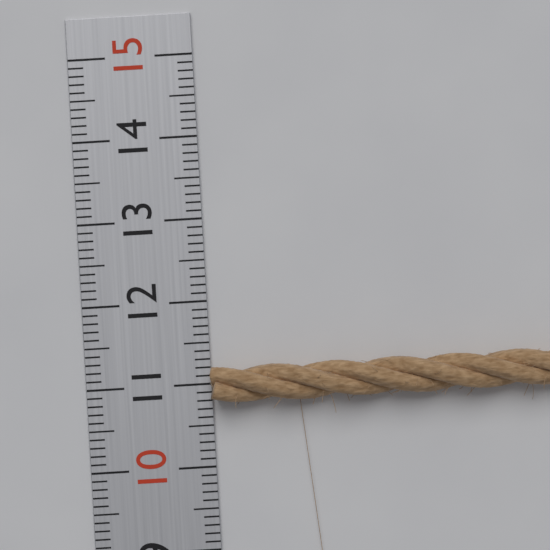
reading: 11.2 (no unit)
